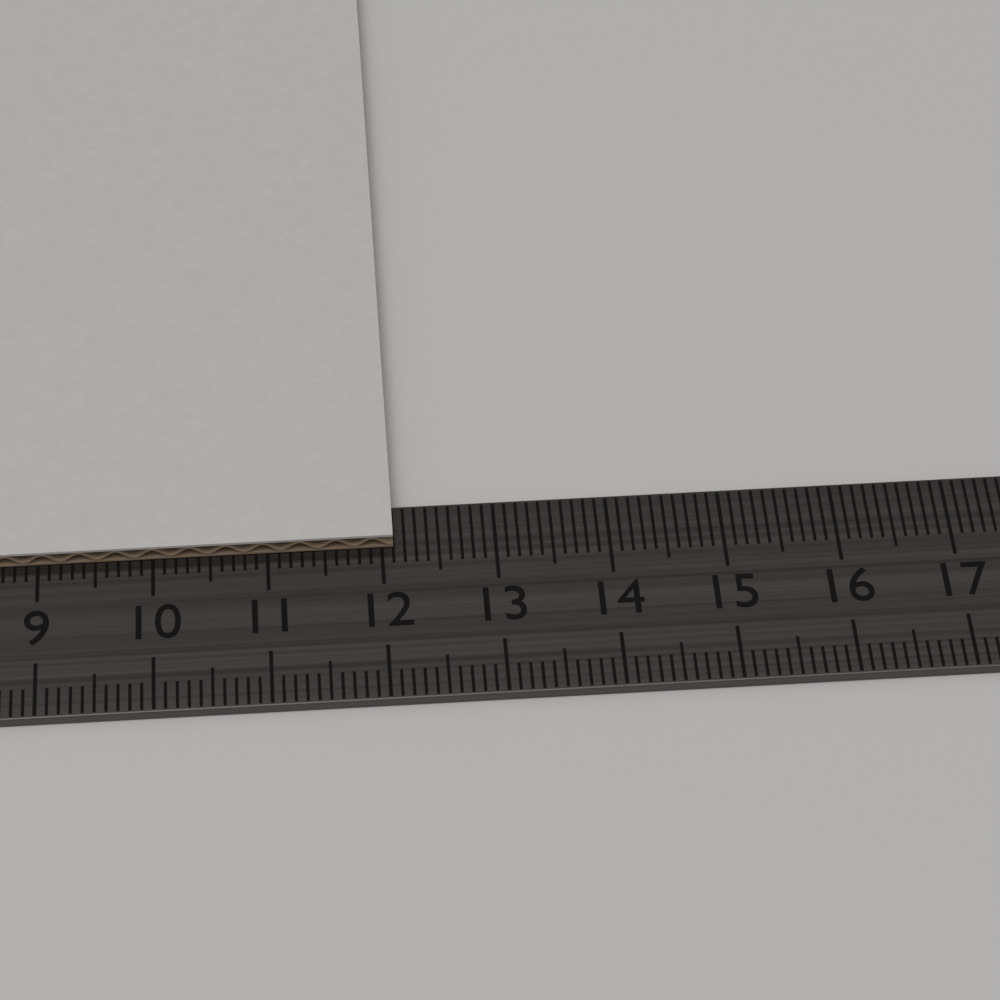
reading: 12.1 cm
